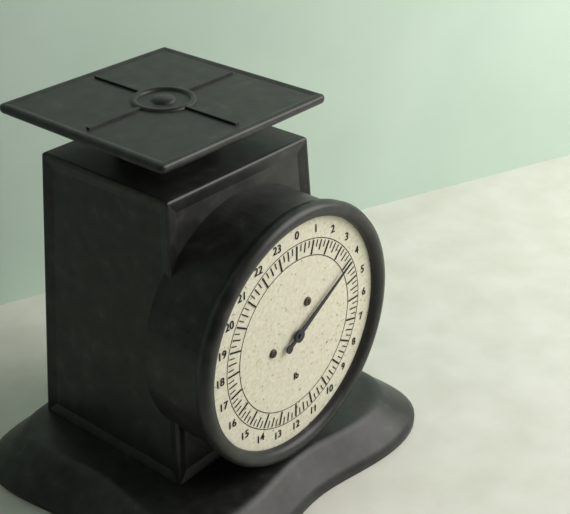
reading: 4.00 lb
